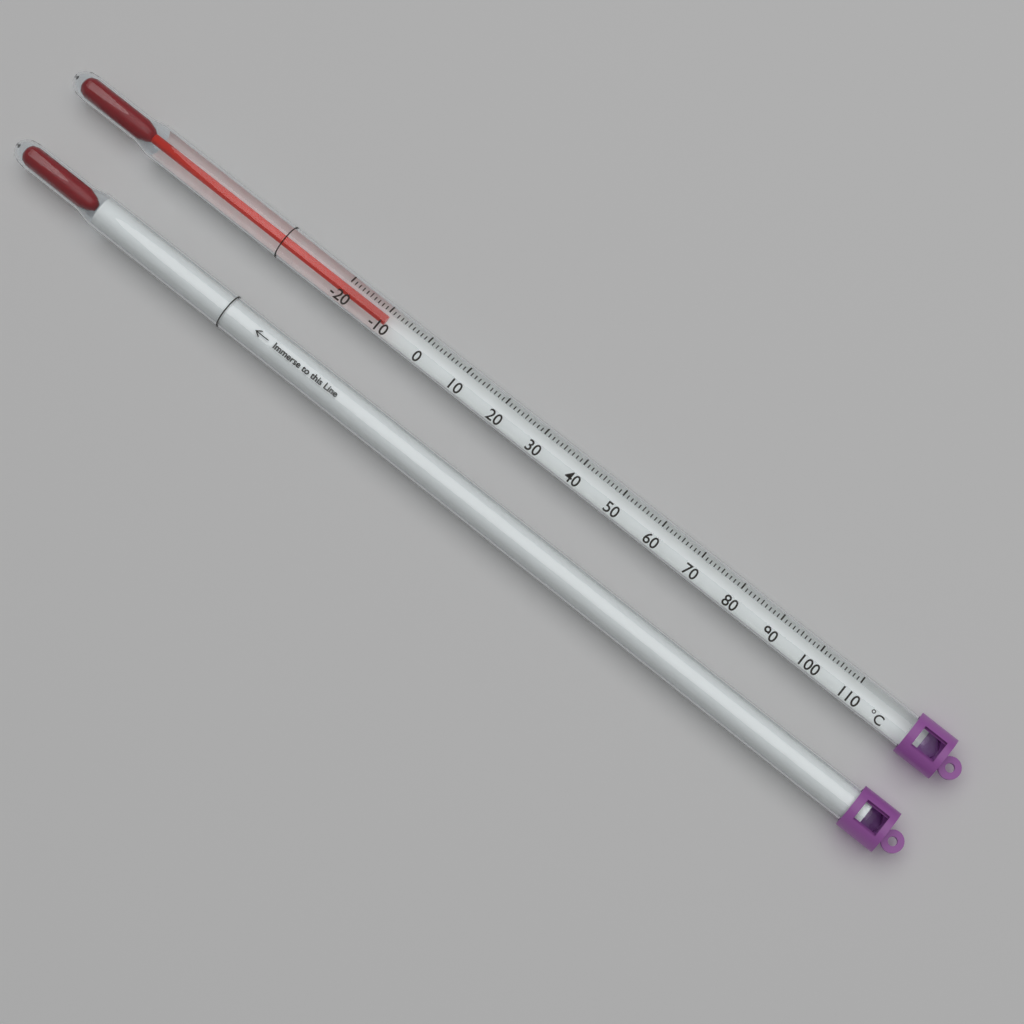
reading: -10 °C
